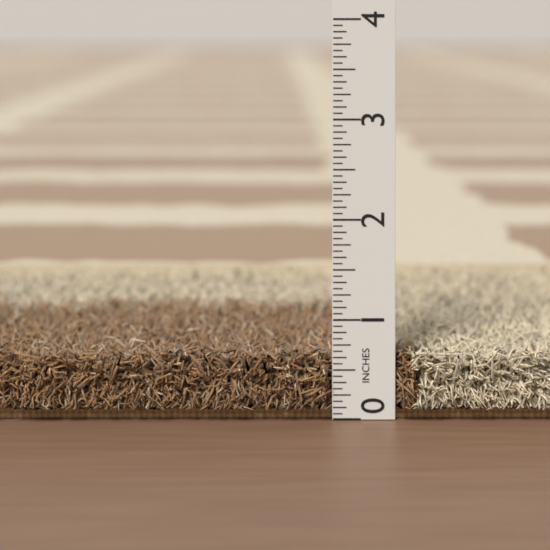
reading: 0.6875 in
